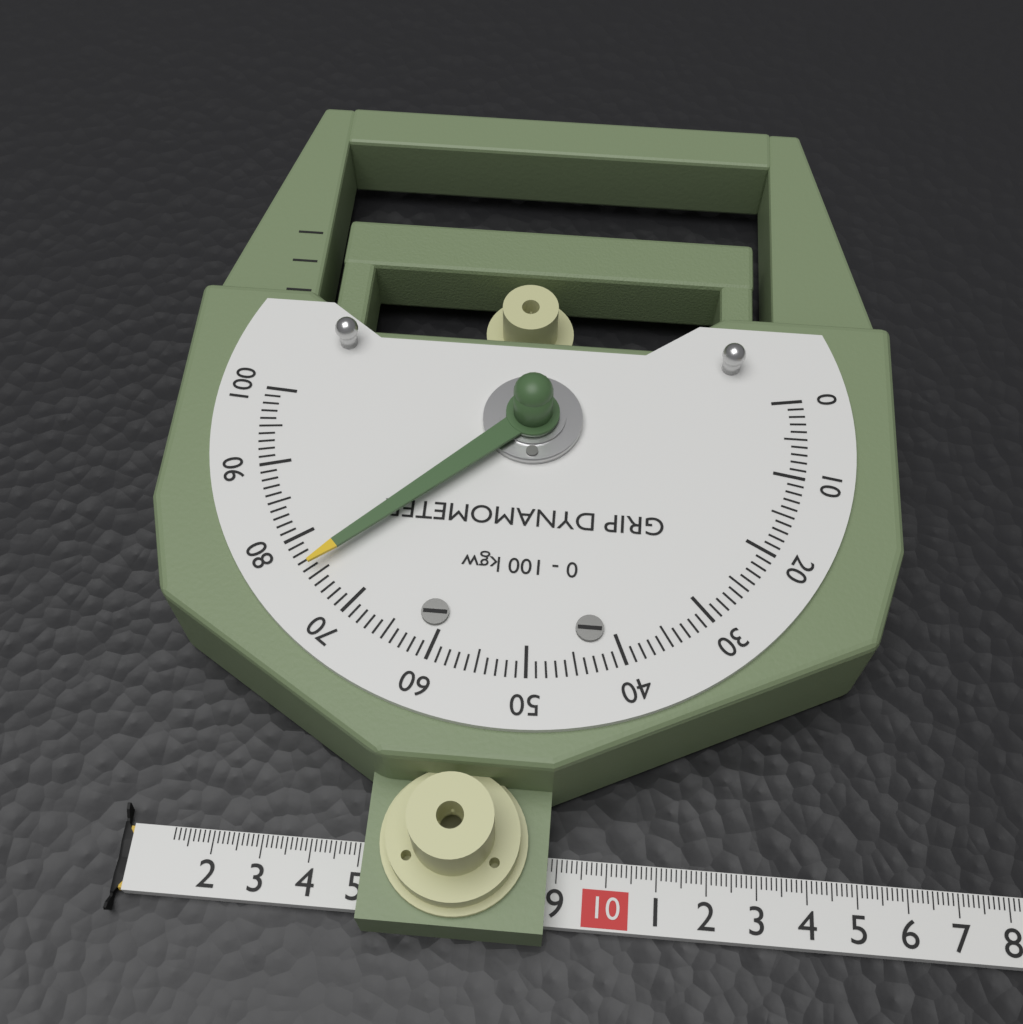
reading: 76 kgw
